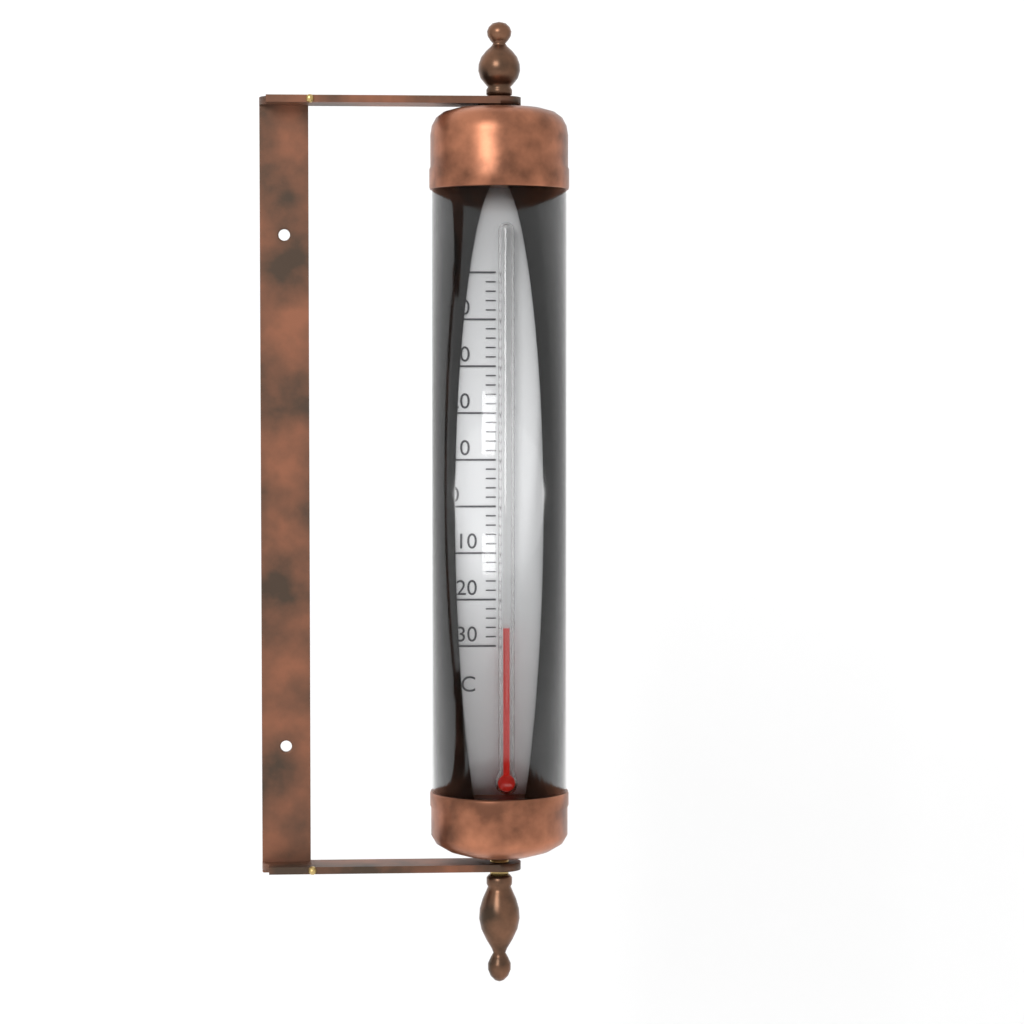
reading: -26 °C
